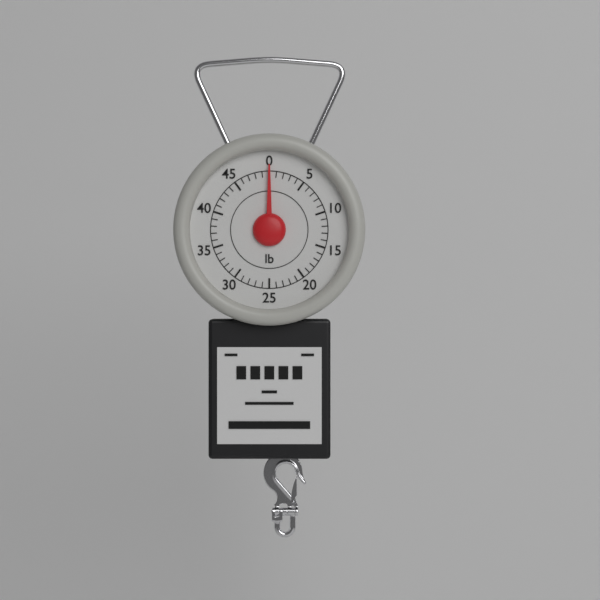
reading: 0 lb
